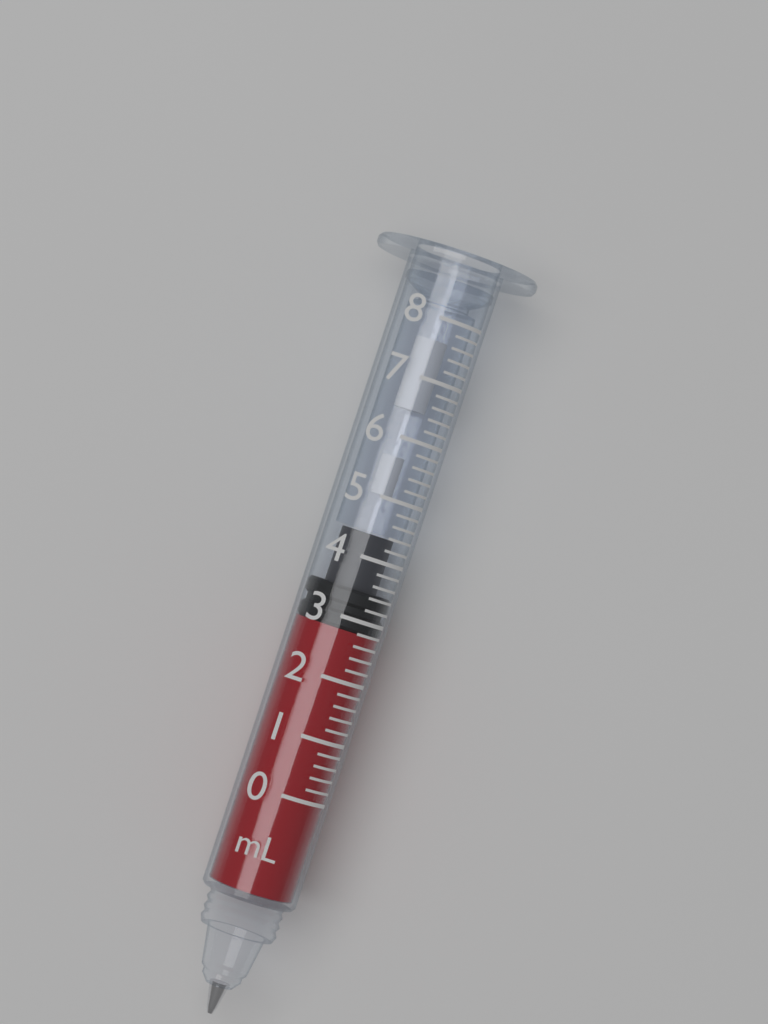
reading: 2.8 mL
